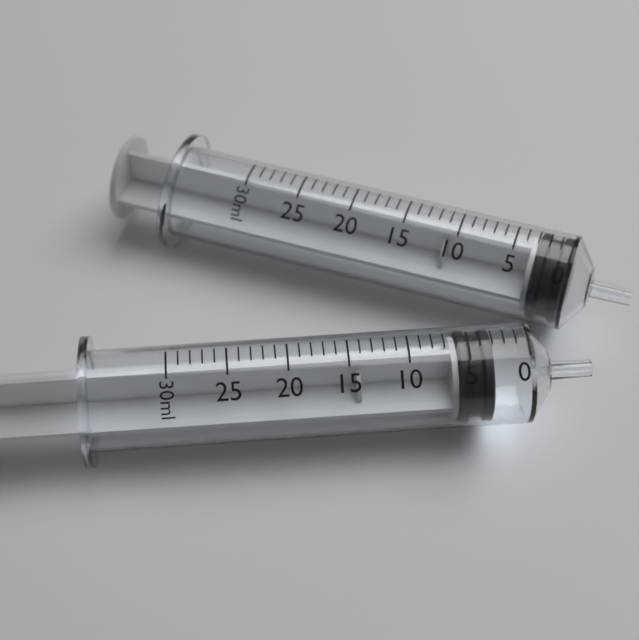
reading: 3 ml
